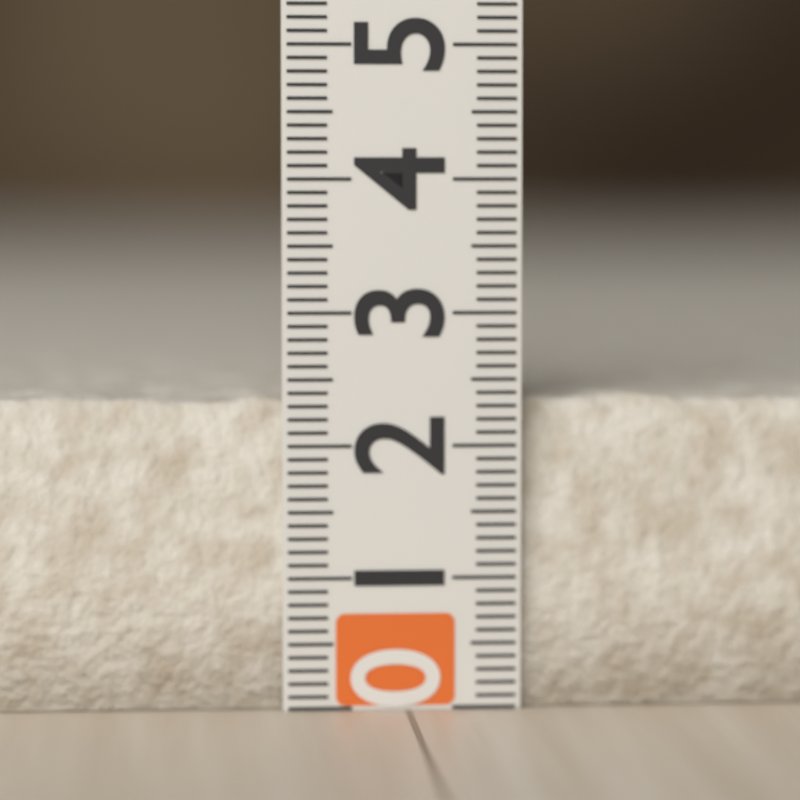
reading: 2.4 (no unit)
